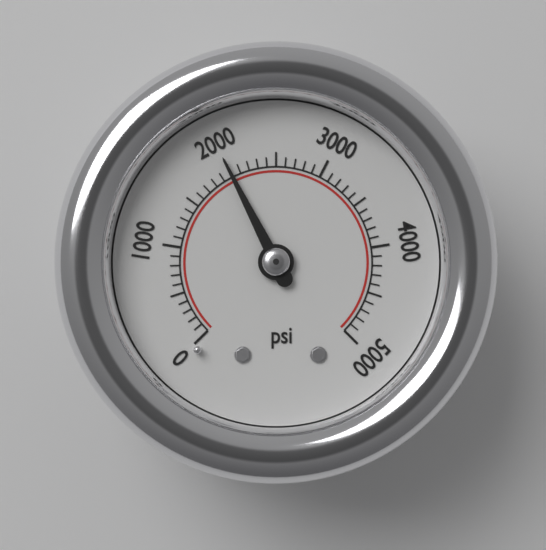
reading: 2000 psi
